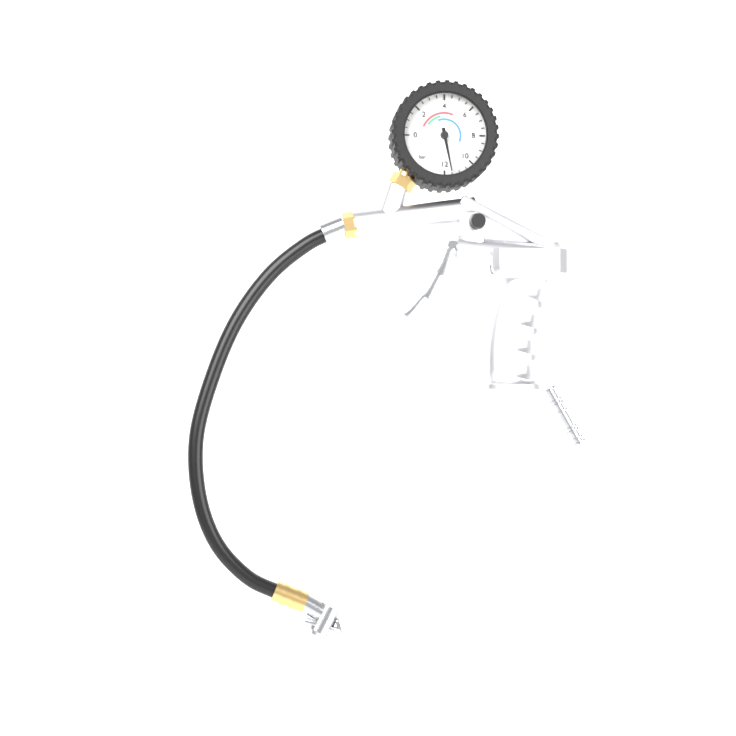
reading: 11.5 bar
